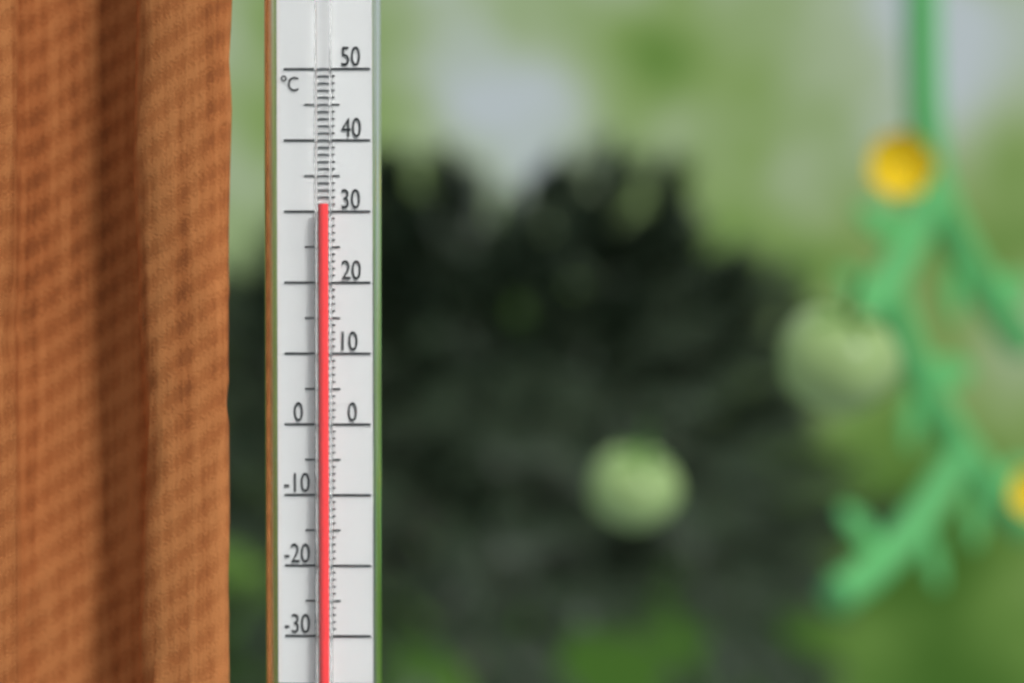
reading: 31 °C
